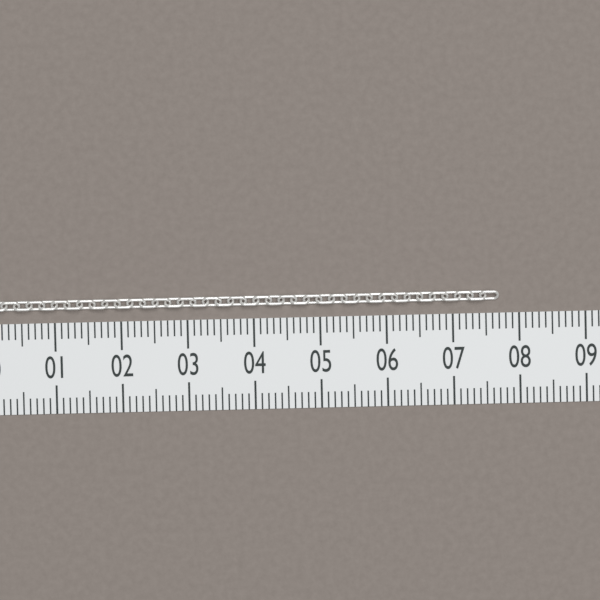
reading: 7.7 (no unit)
